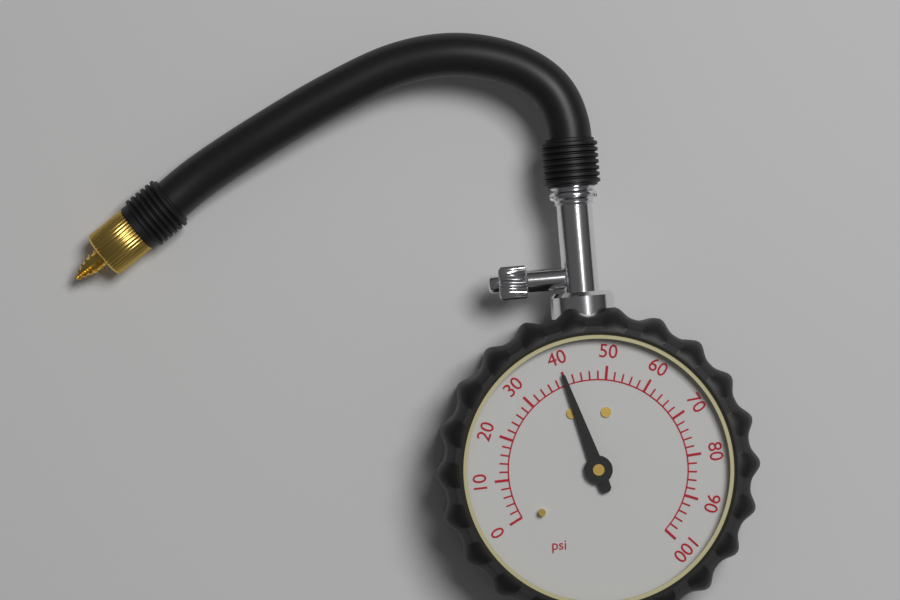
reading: 40 psi
